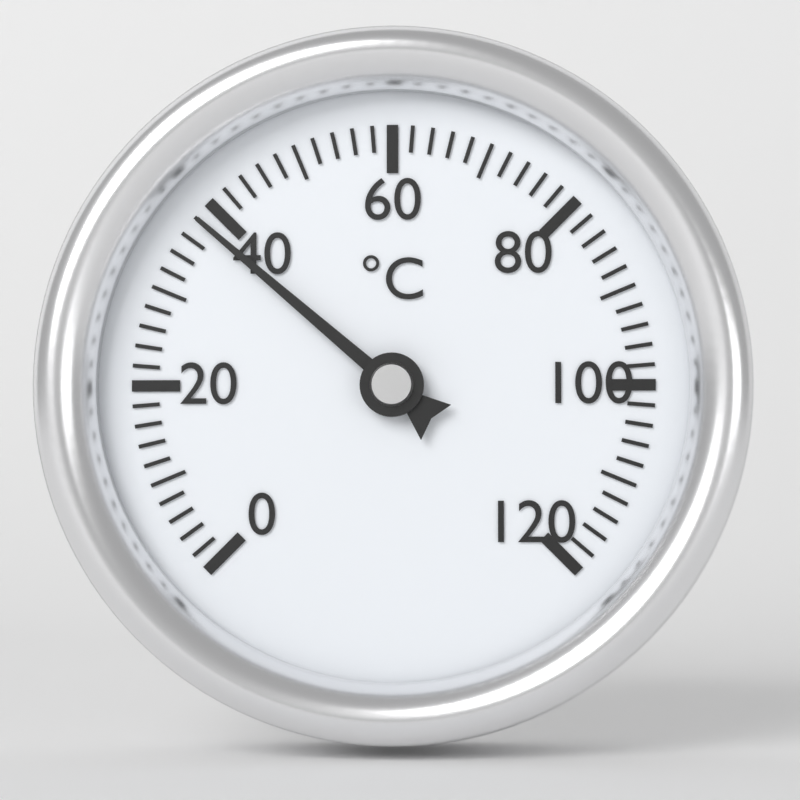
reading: 38 °C
